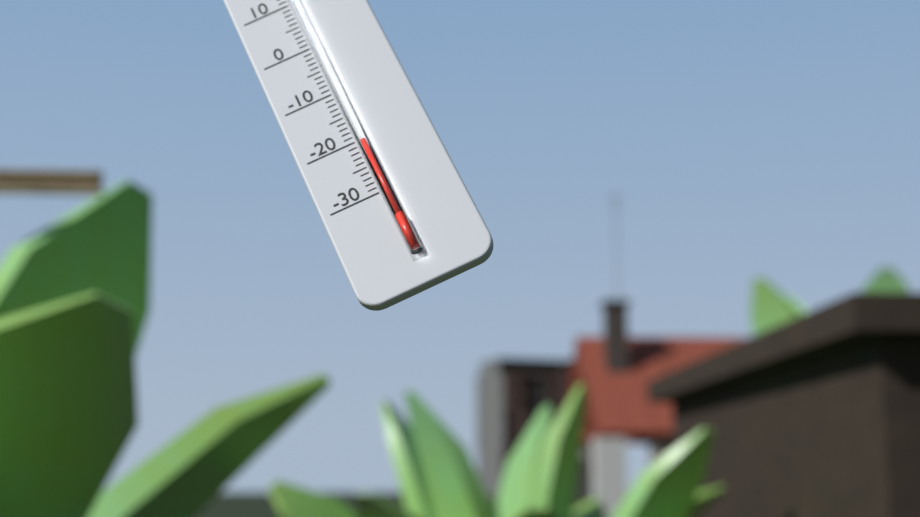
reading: -21 °C
